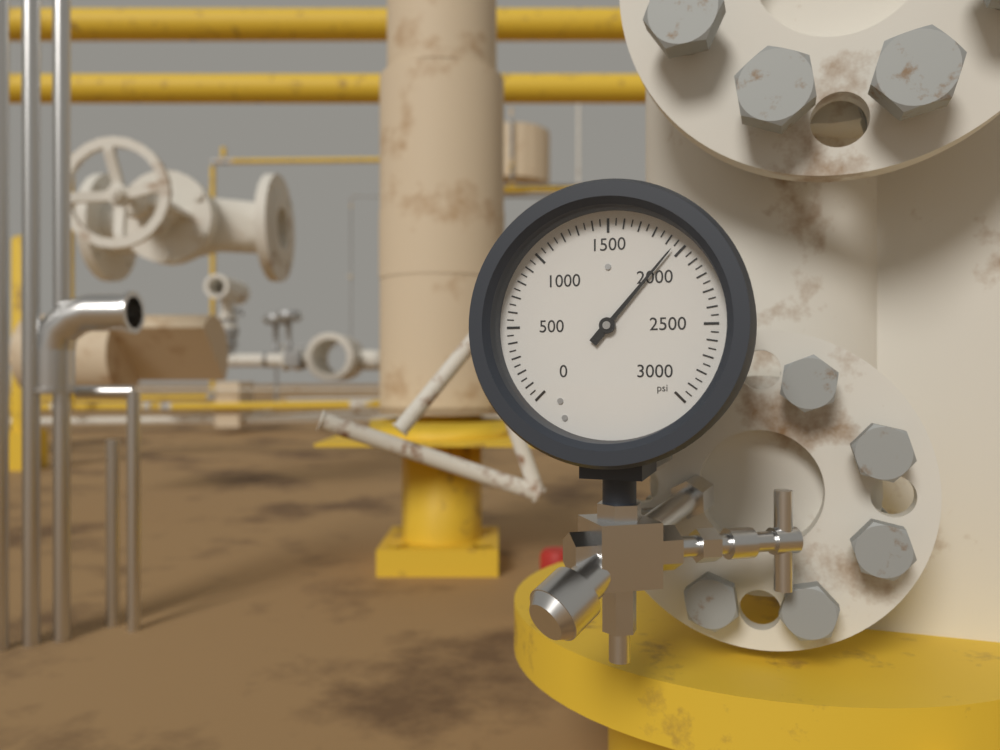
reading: 1950 psi
